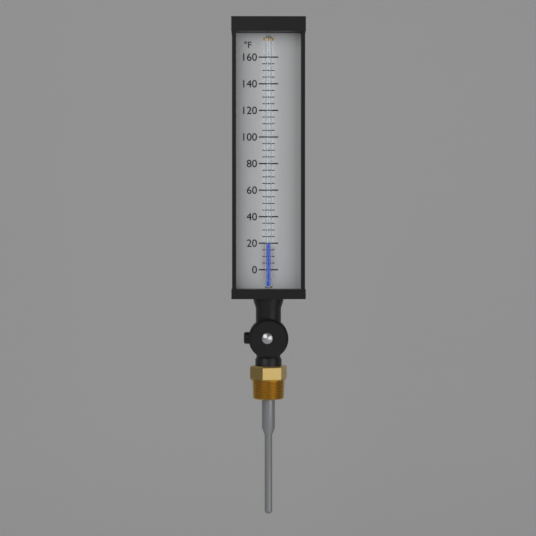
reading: 20 °F
